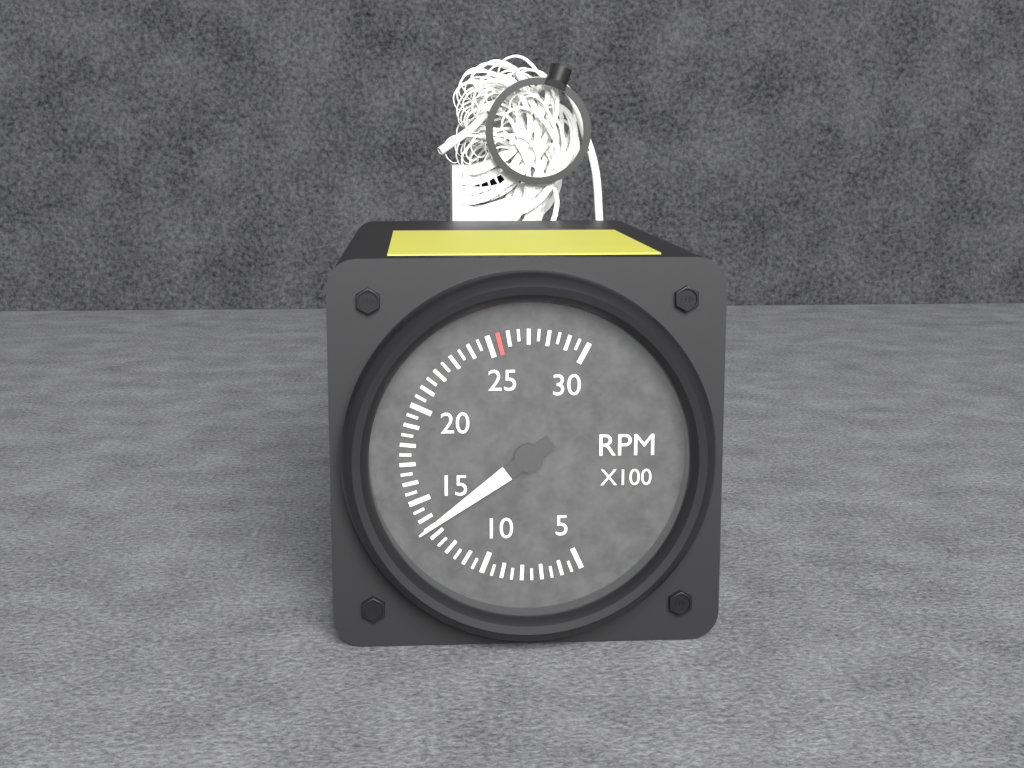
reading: 1350 RPM
